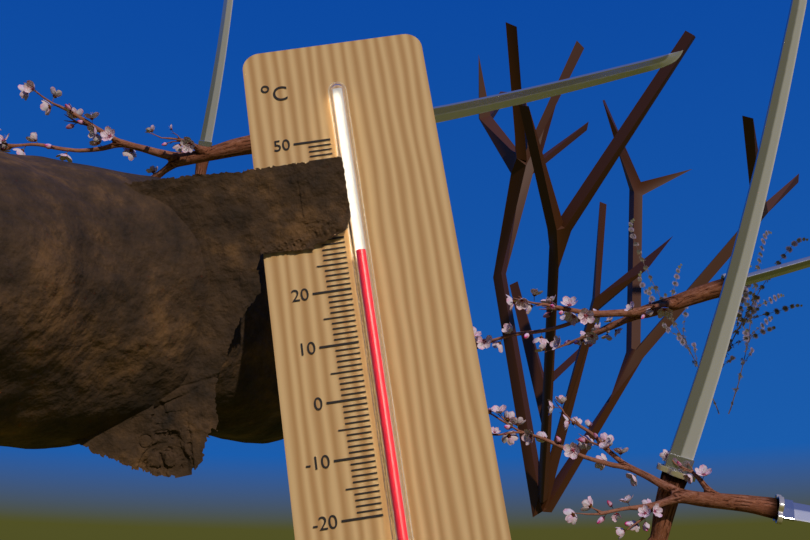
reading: 26 °C
